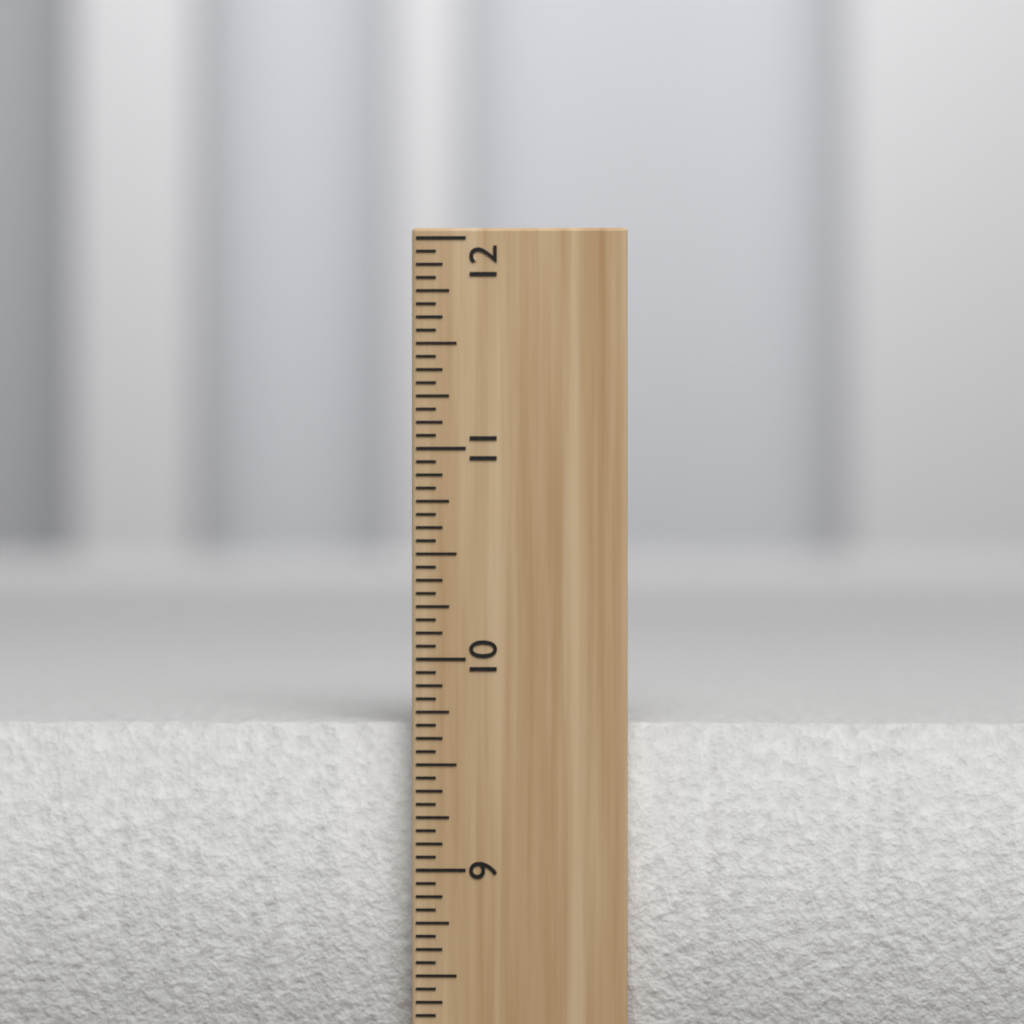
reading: 9.6875 inch
